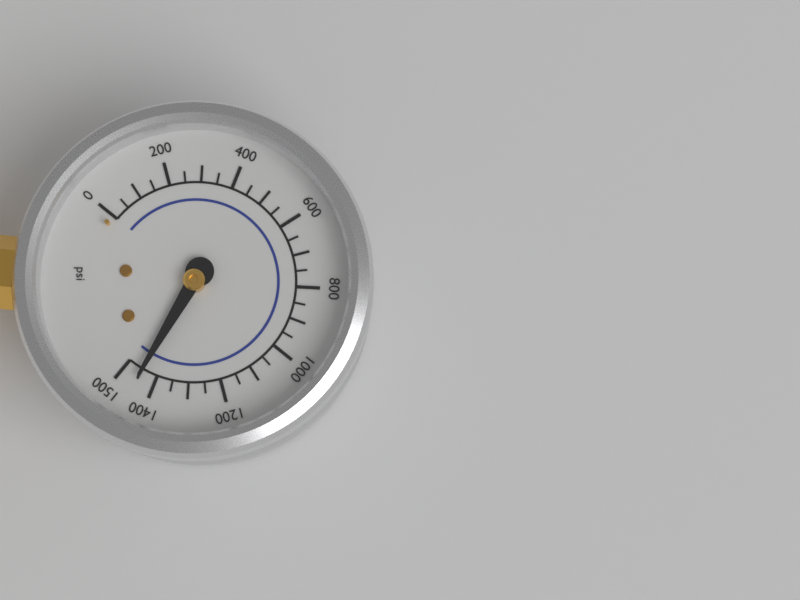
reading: 1450 psi
